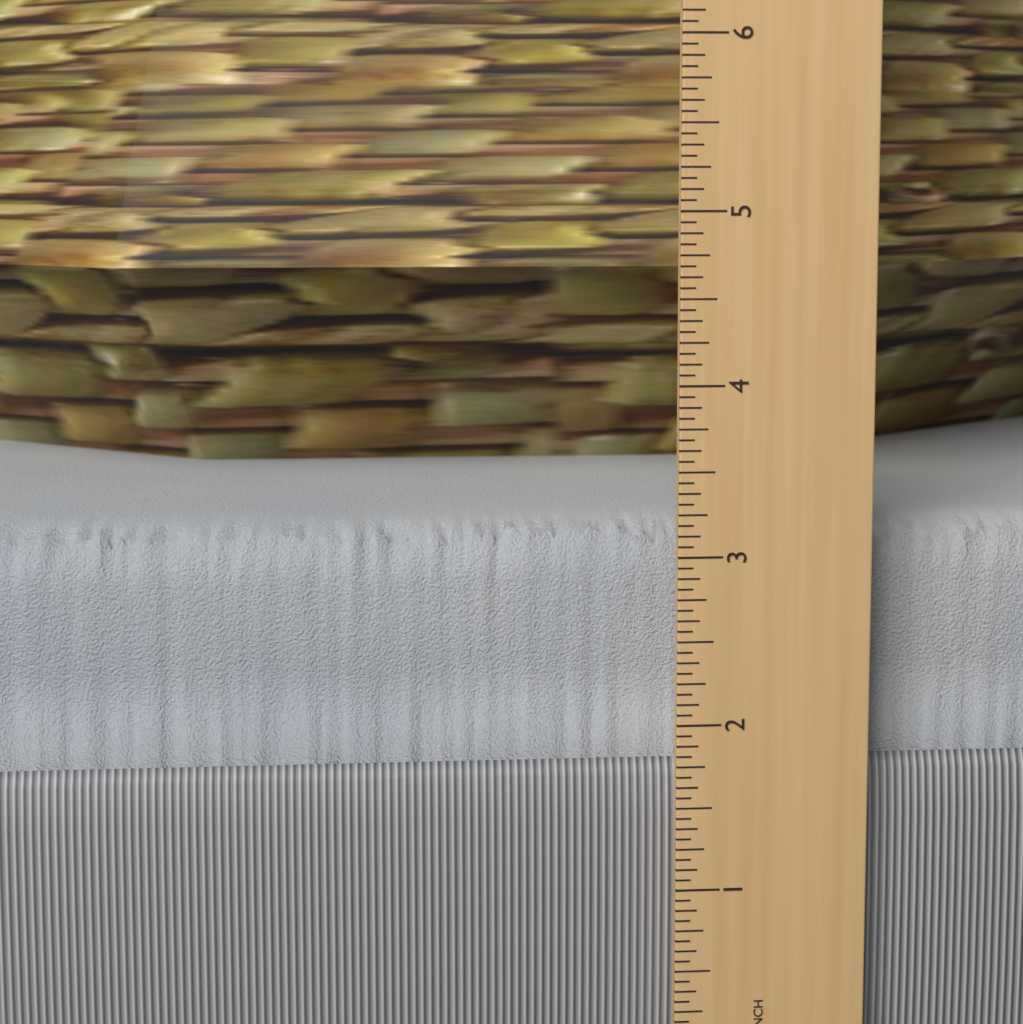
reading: 3.1250 in
